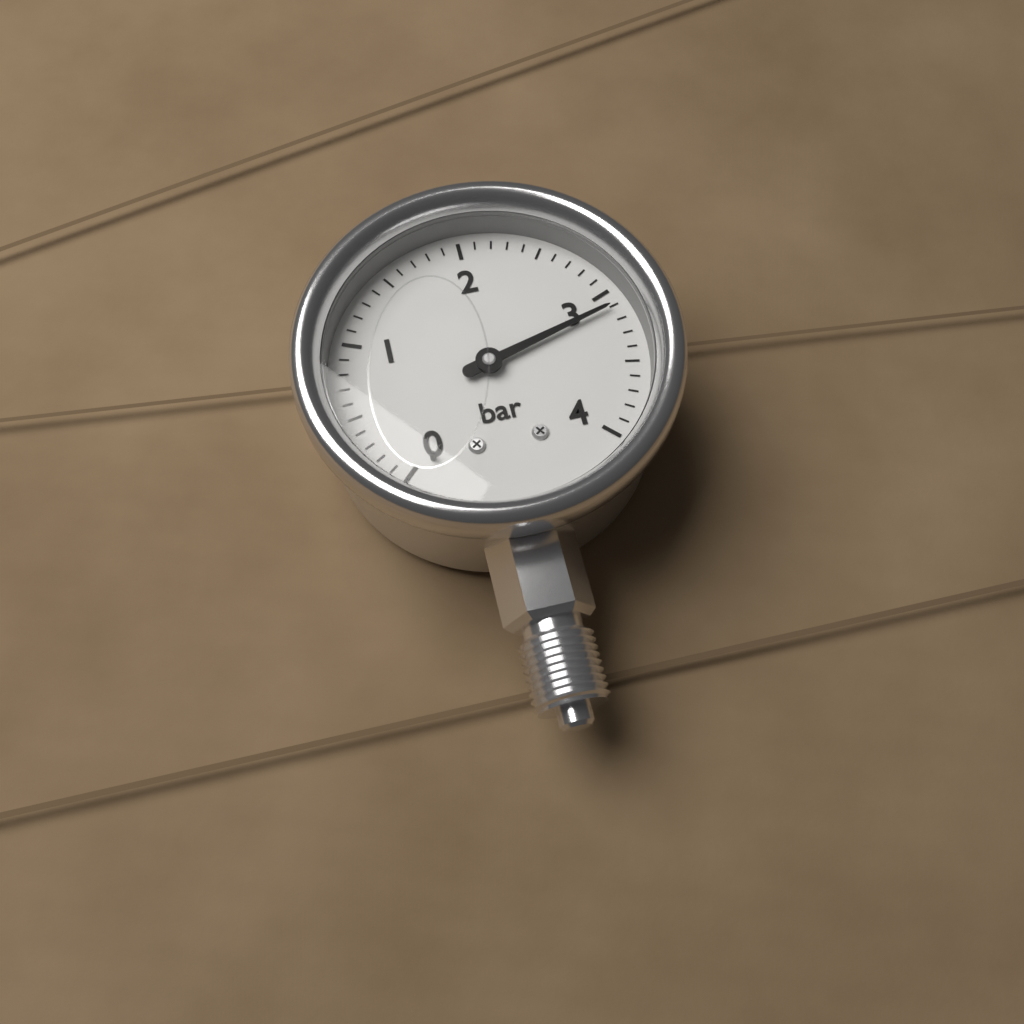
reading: 3.1 bar
